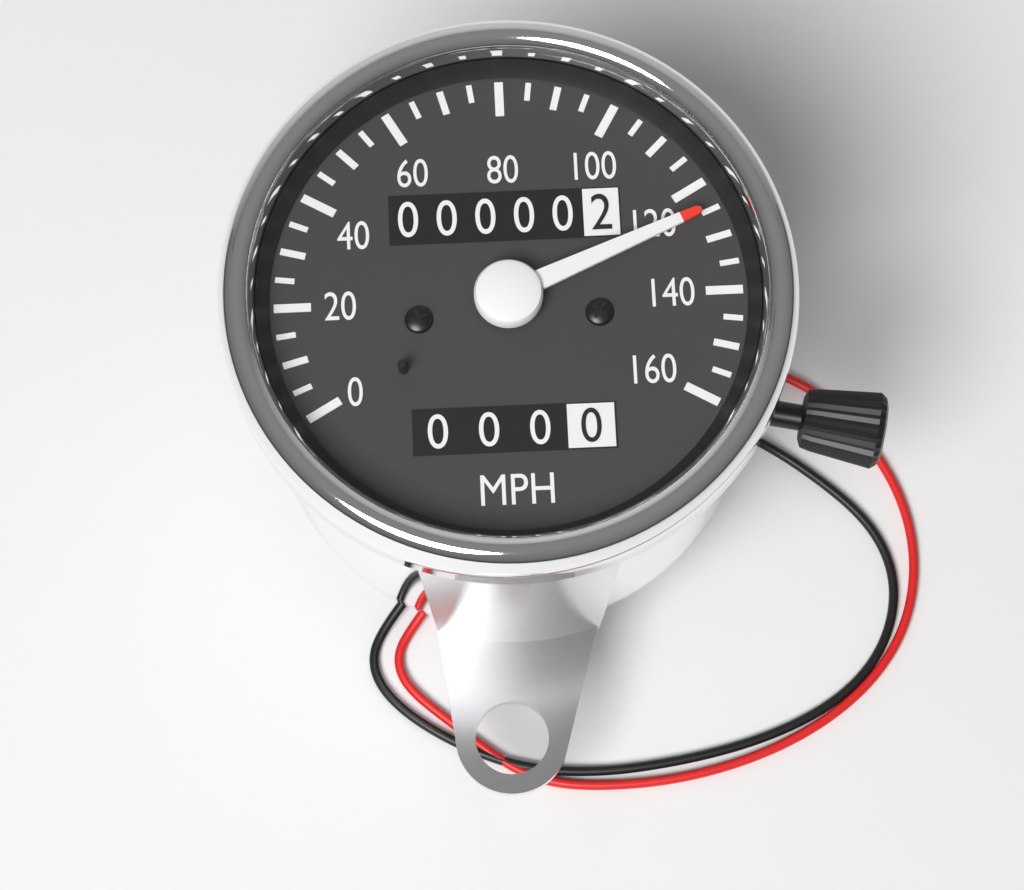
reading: 125 mph
